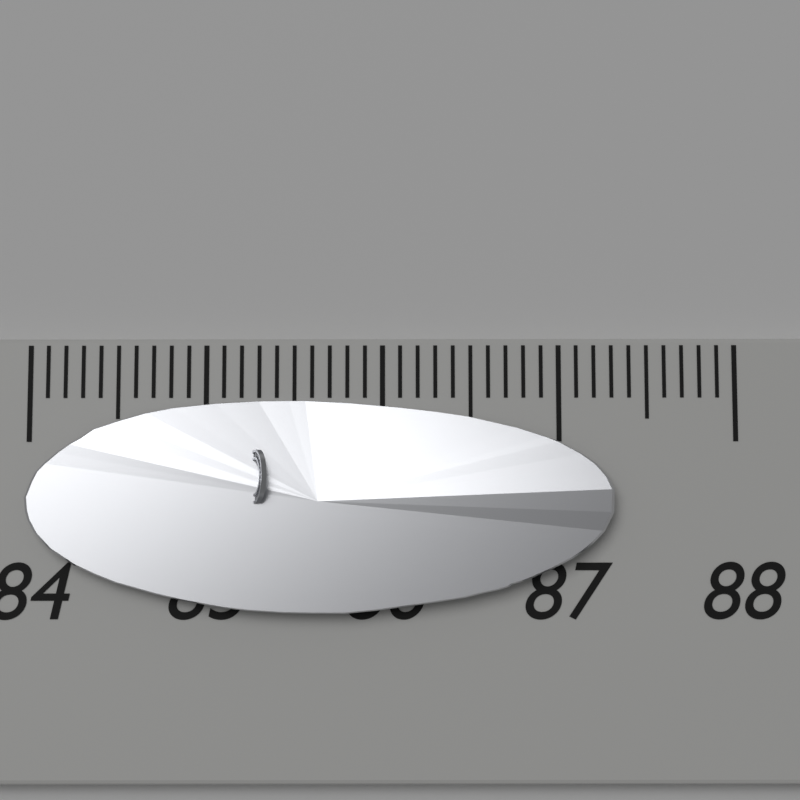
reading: 87.3 (no unit)
